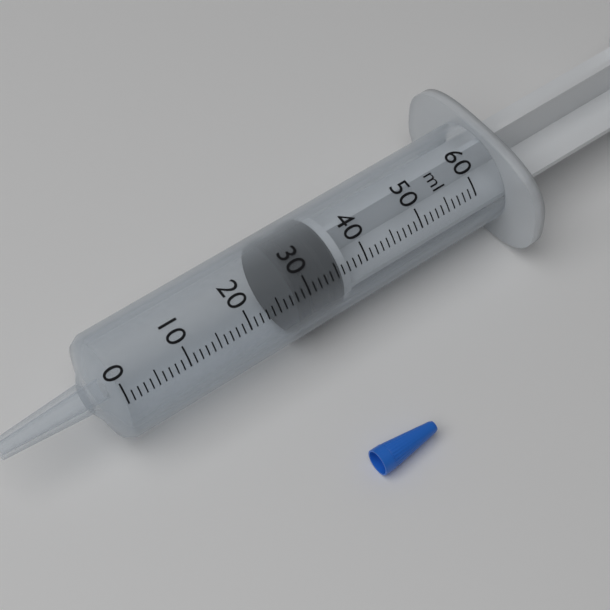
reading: 28 ml
